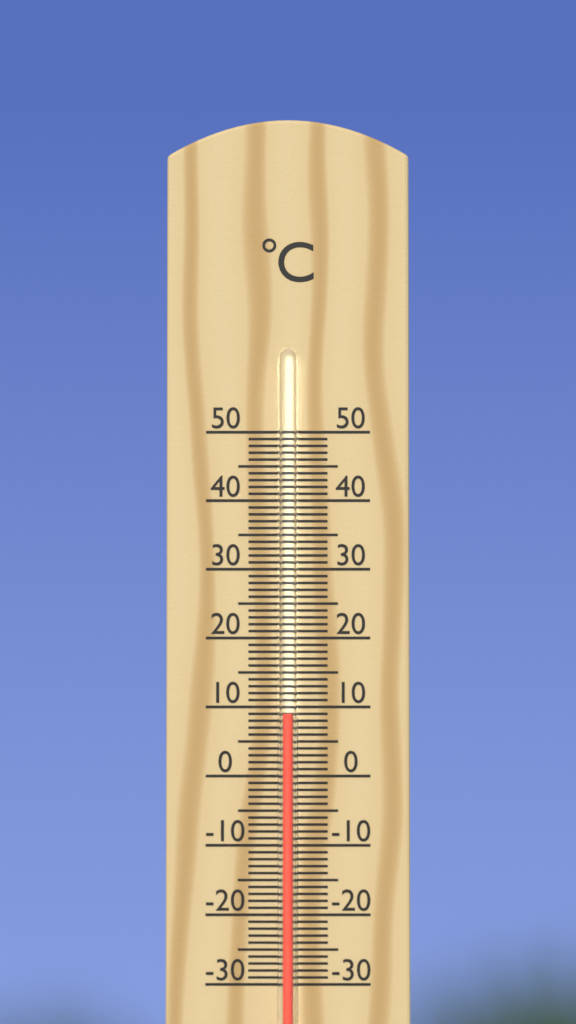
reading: 9 °C
